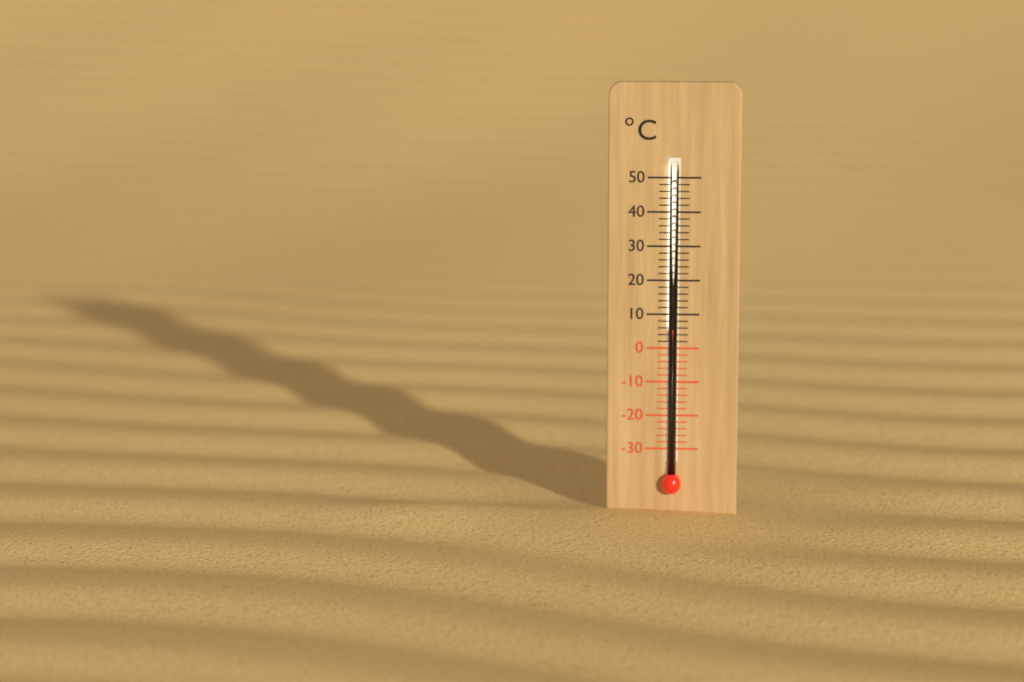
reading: 6 °C
